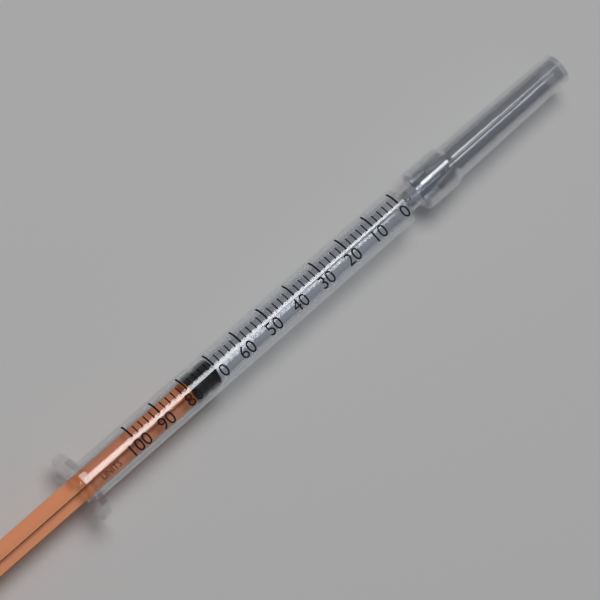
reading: 70 units
